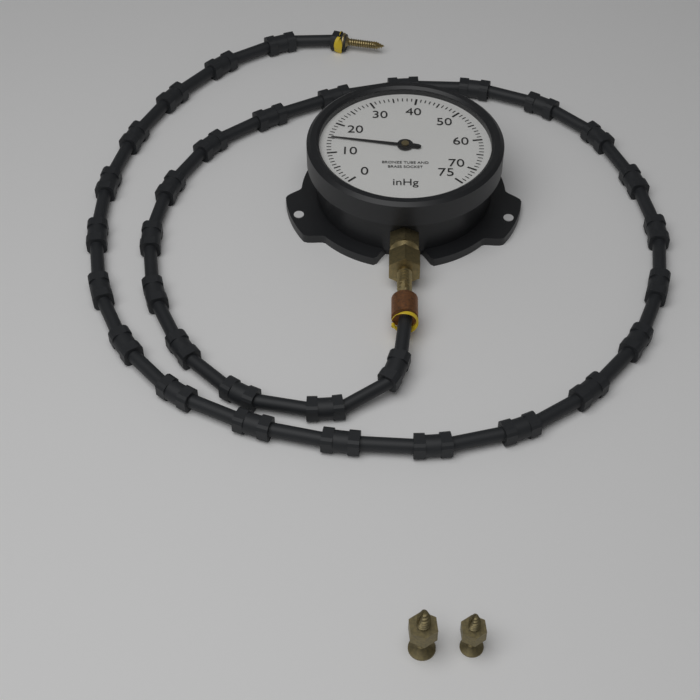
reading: 15 inHg
